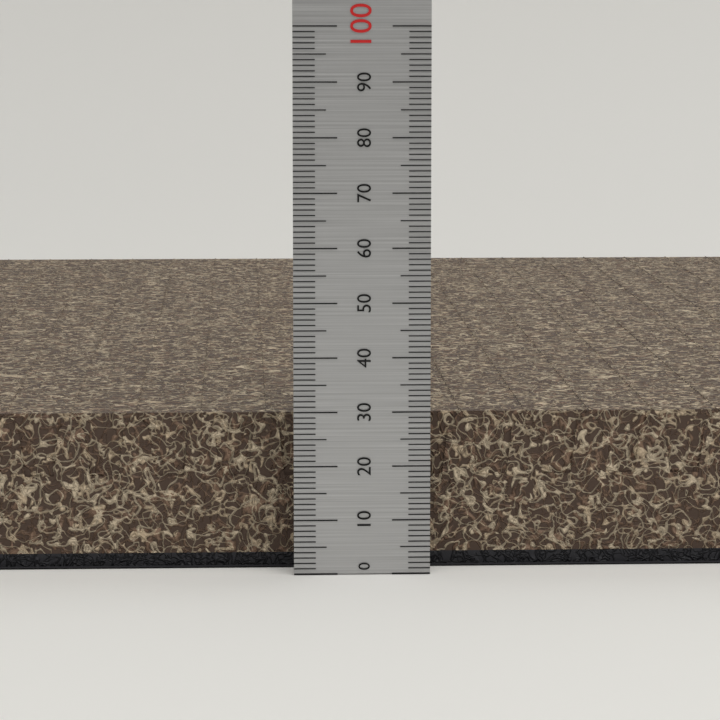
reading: 29 (no unit)
